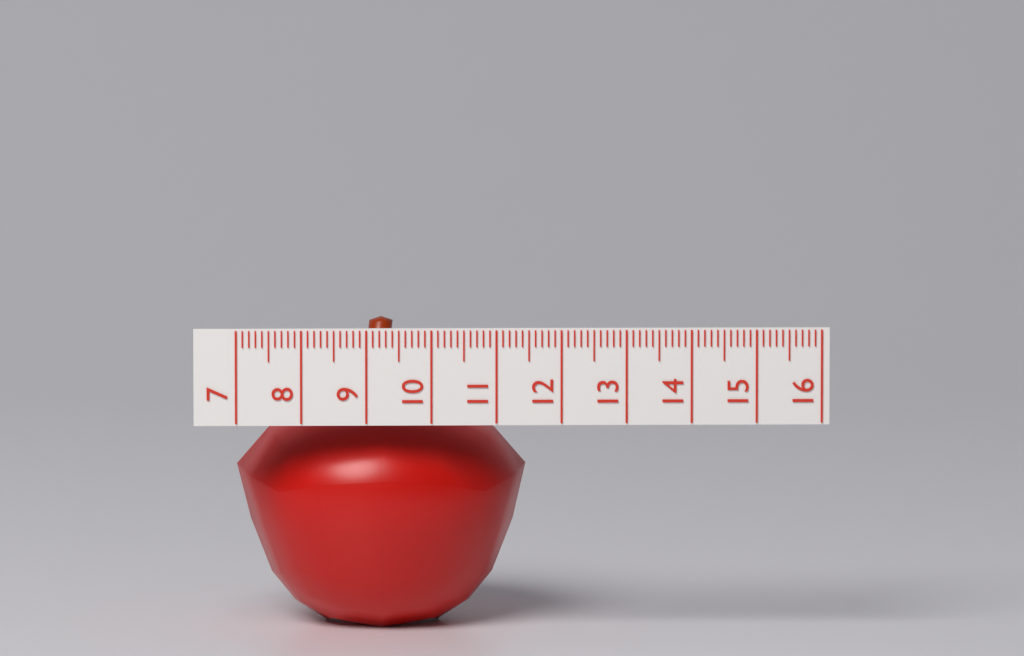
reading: 11.5 (no unit)
